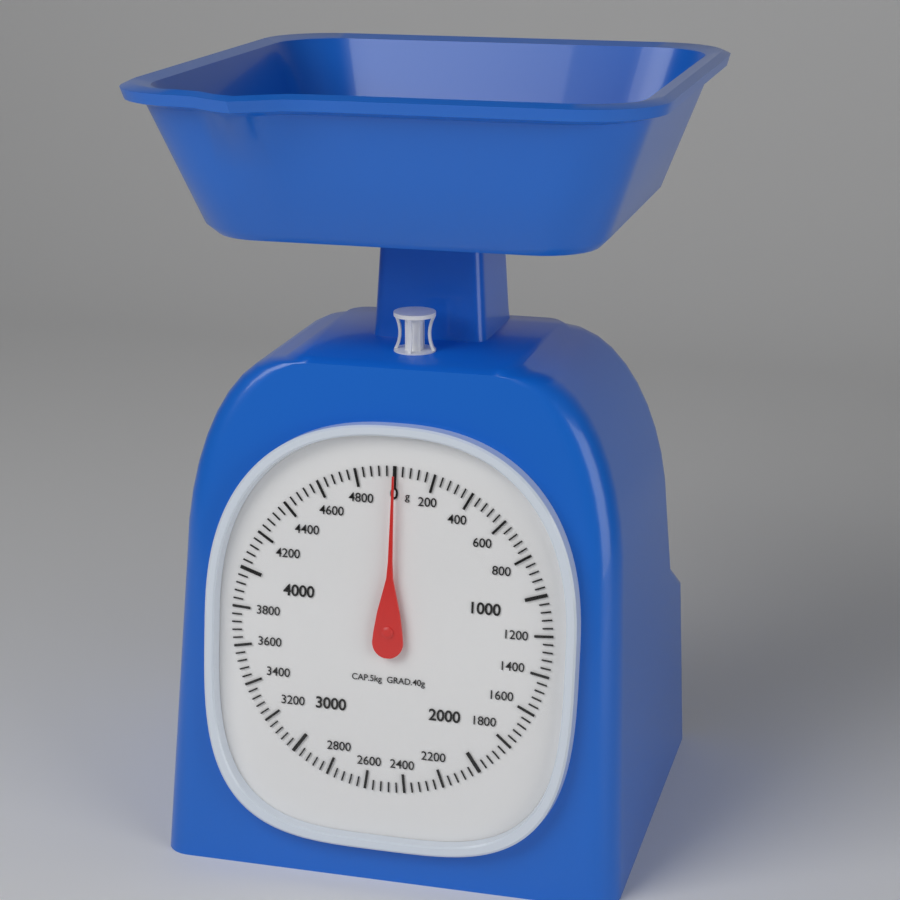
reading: 0 g
